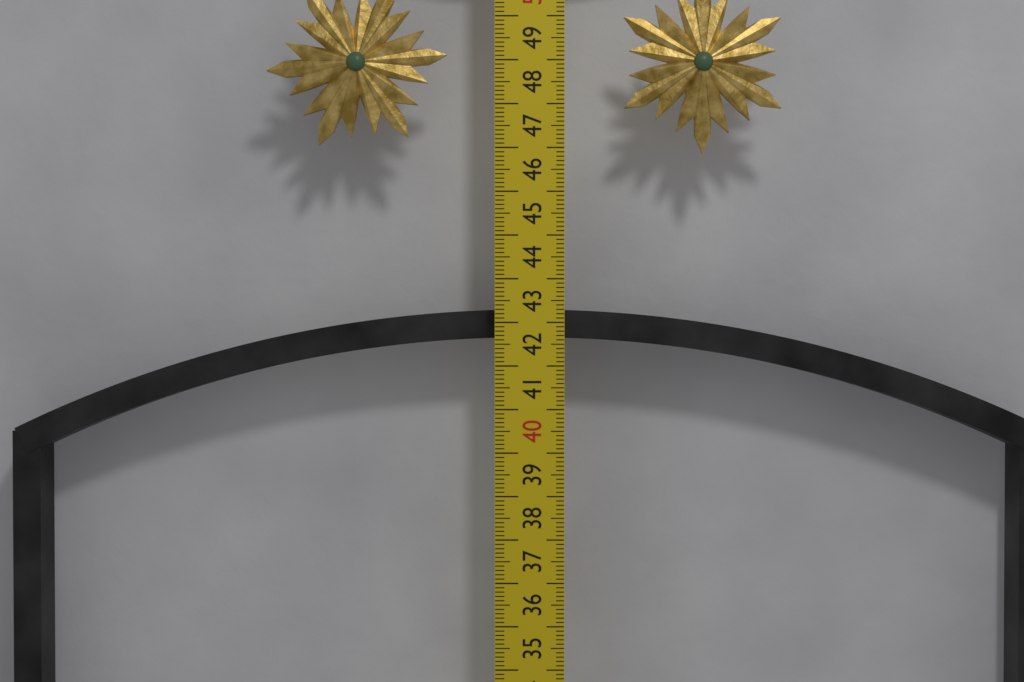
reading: 42.3 cm
